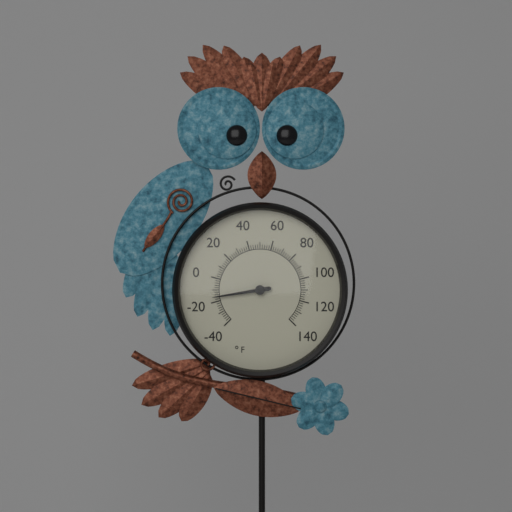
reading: -16 °F
